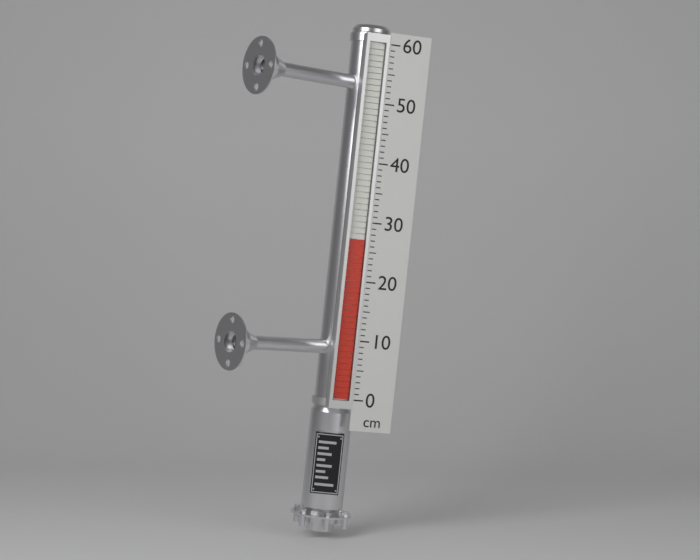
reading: 27 cm
